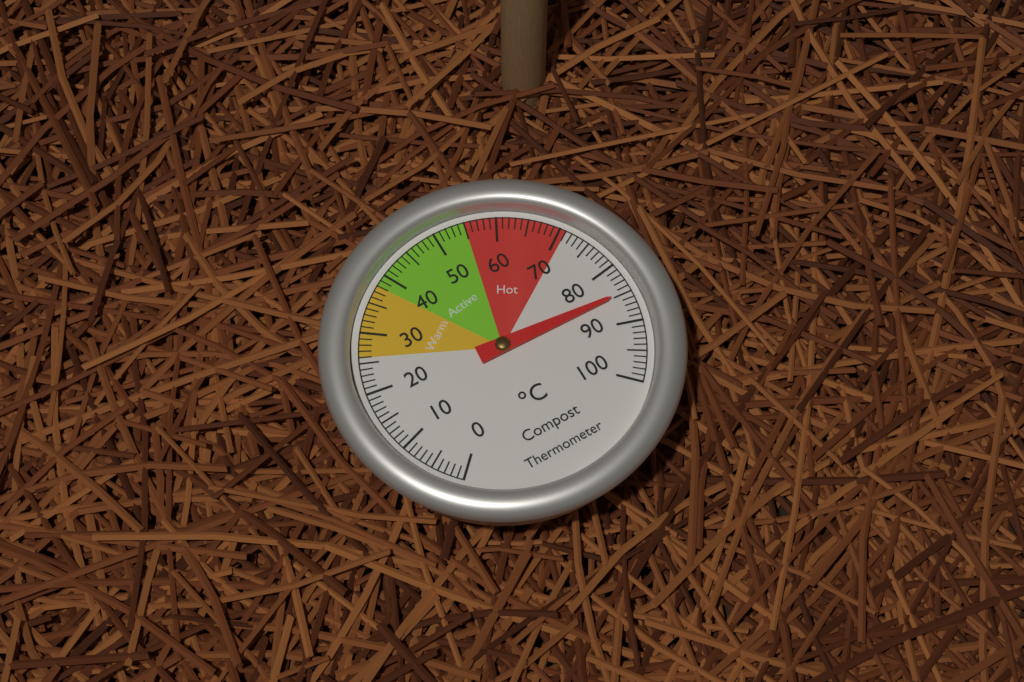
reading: 85 °C
